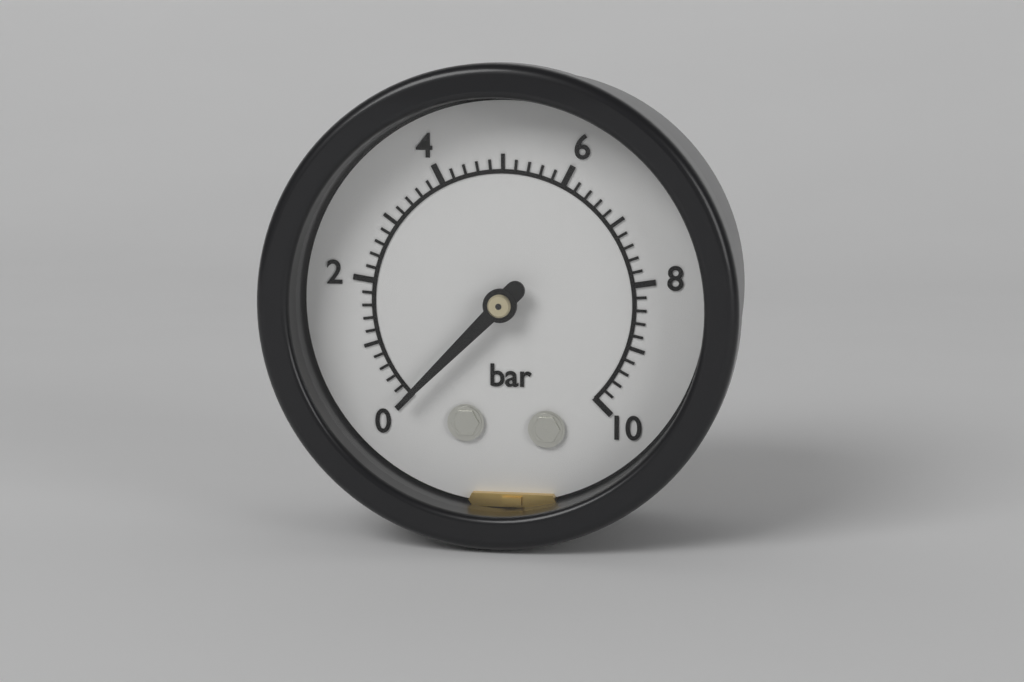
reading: 0.0 bar
